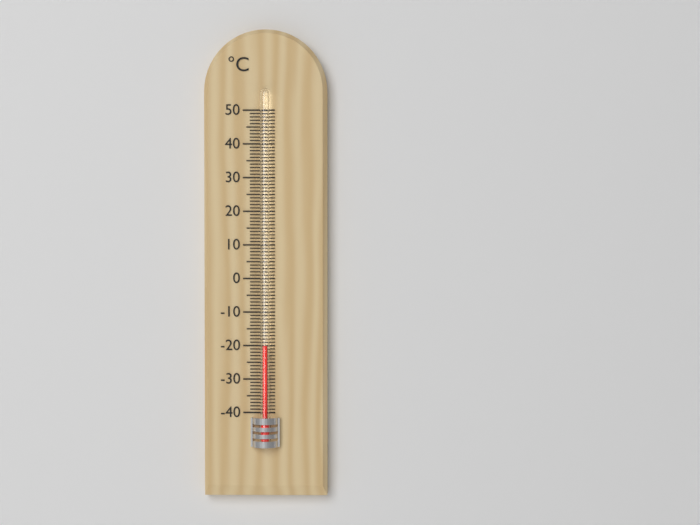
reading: -20 °C
